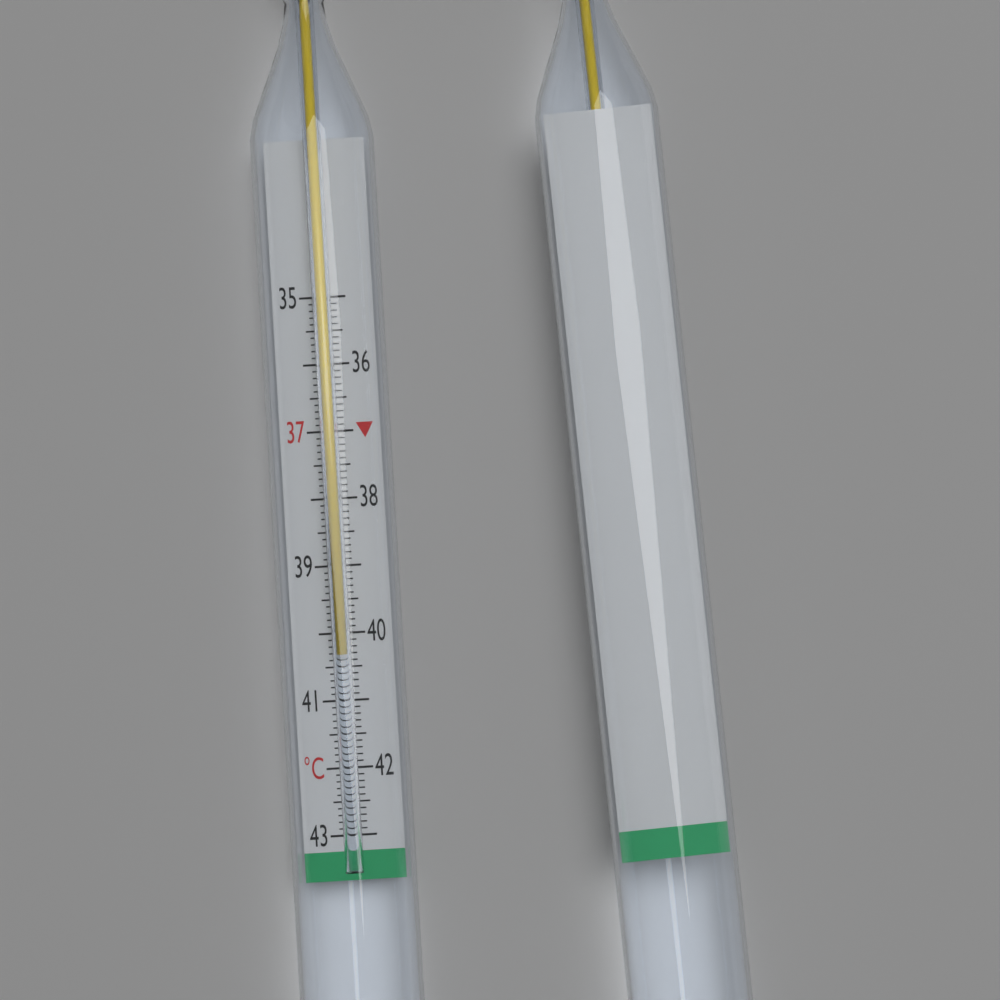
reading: 40.3 °C
